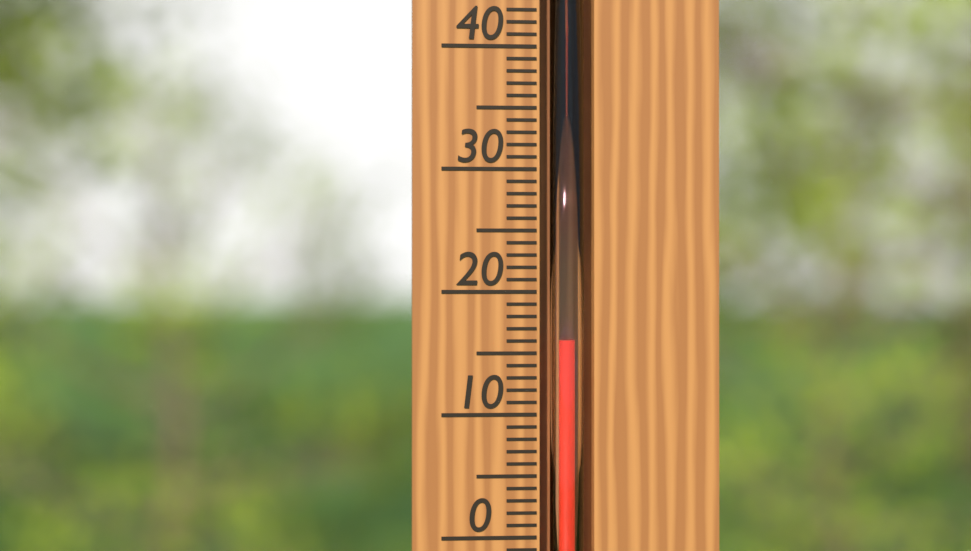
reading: 16 °C
